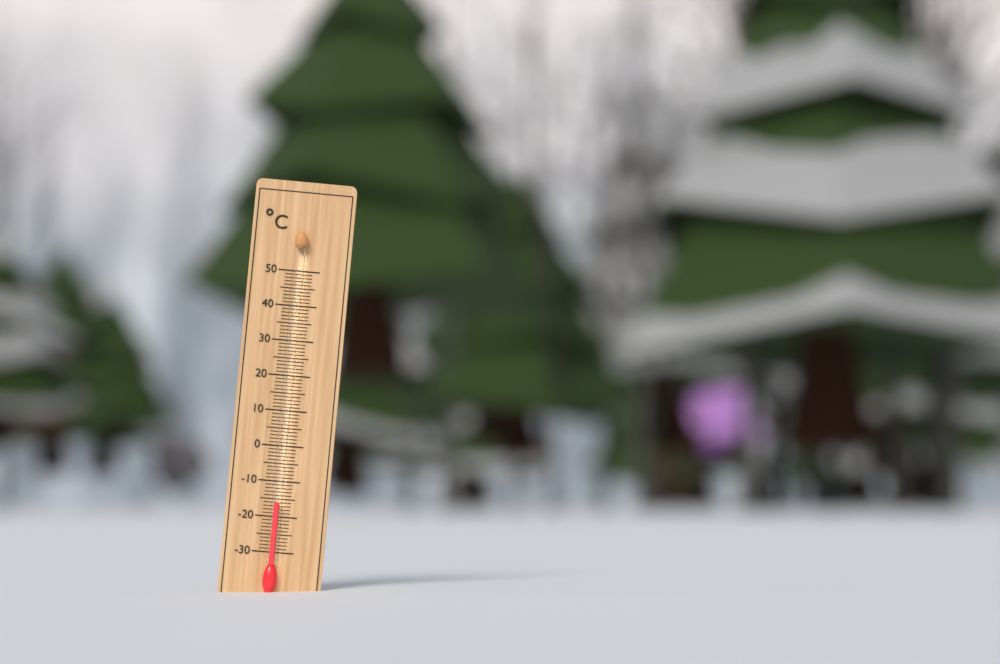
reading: -16 °C
